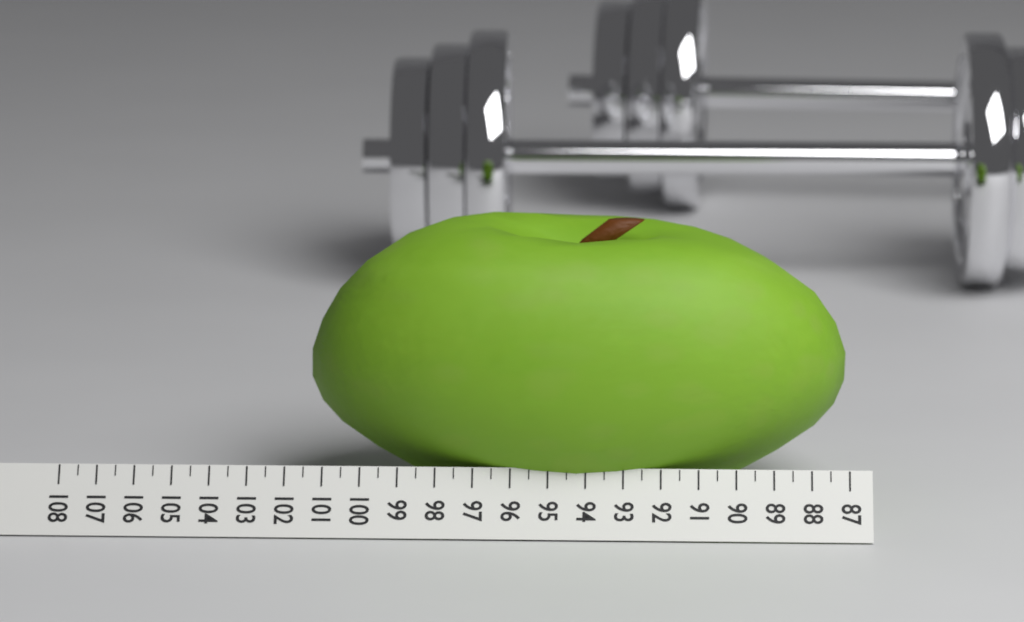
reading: 101.5 (no unit)
